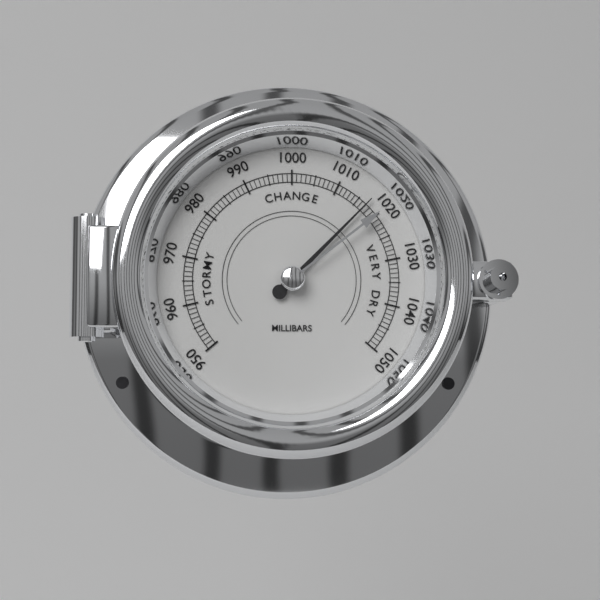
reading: 1017 mbar
